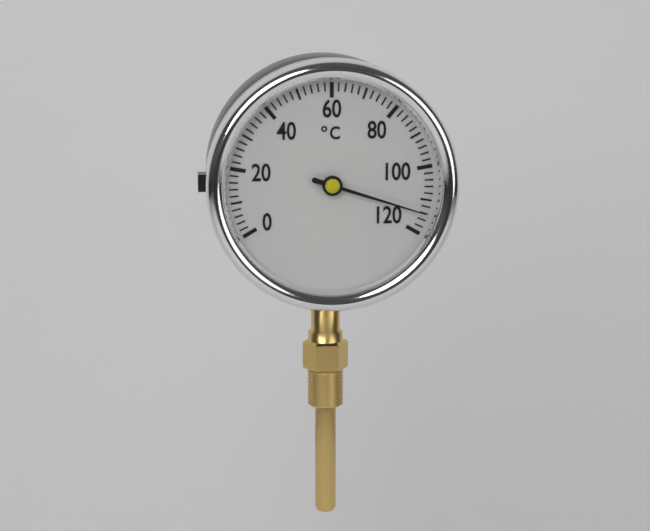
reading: 114 °C
